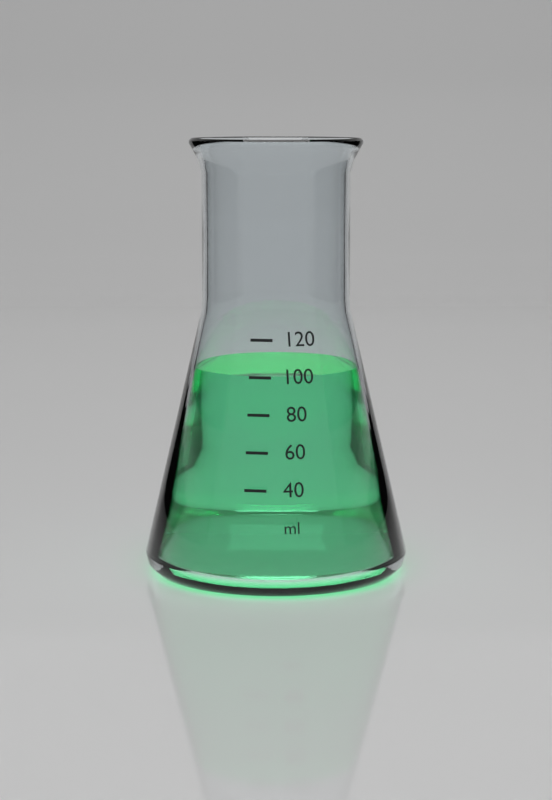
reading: 100 ml
